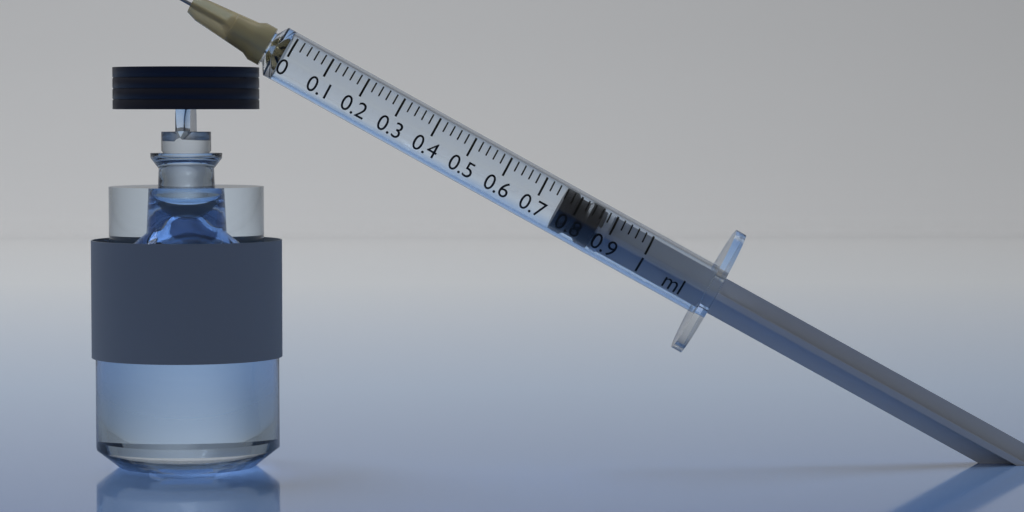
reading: 0.76 ml
